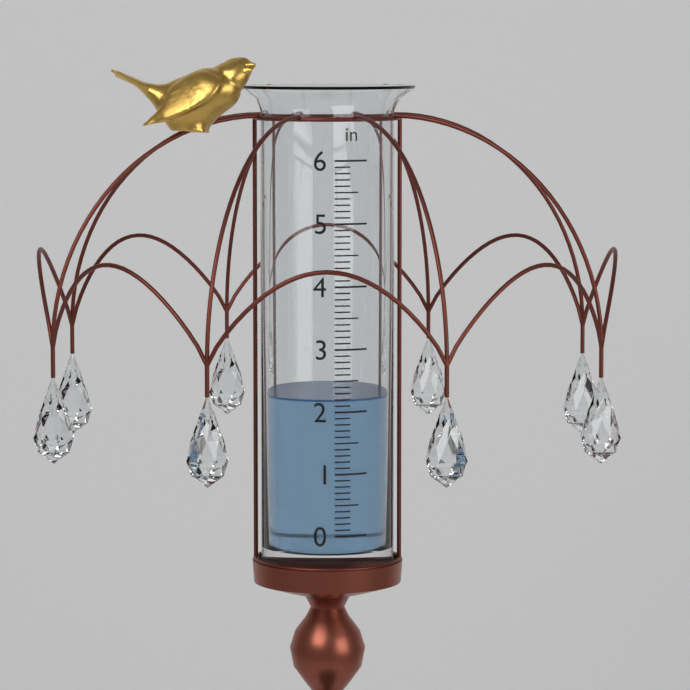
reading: 2.2 in
